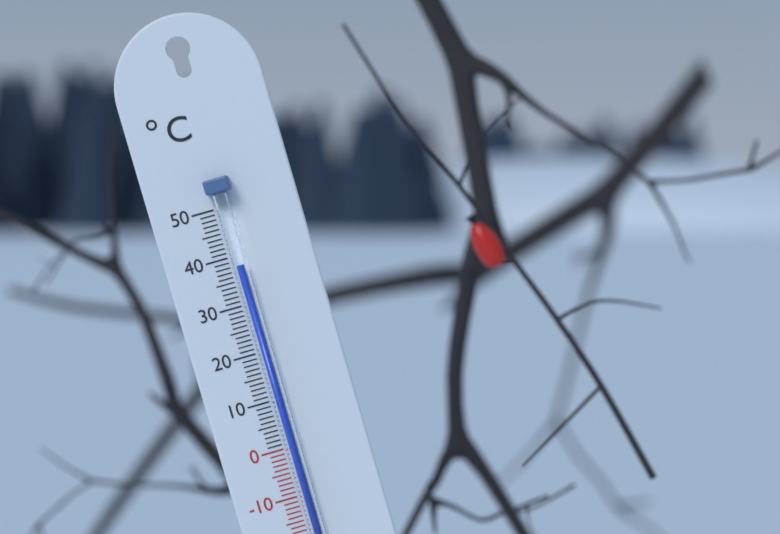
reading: 38 °C
